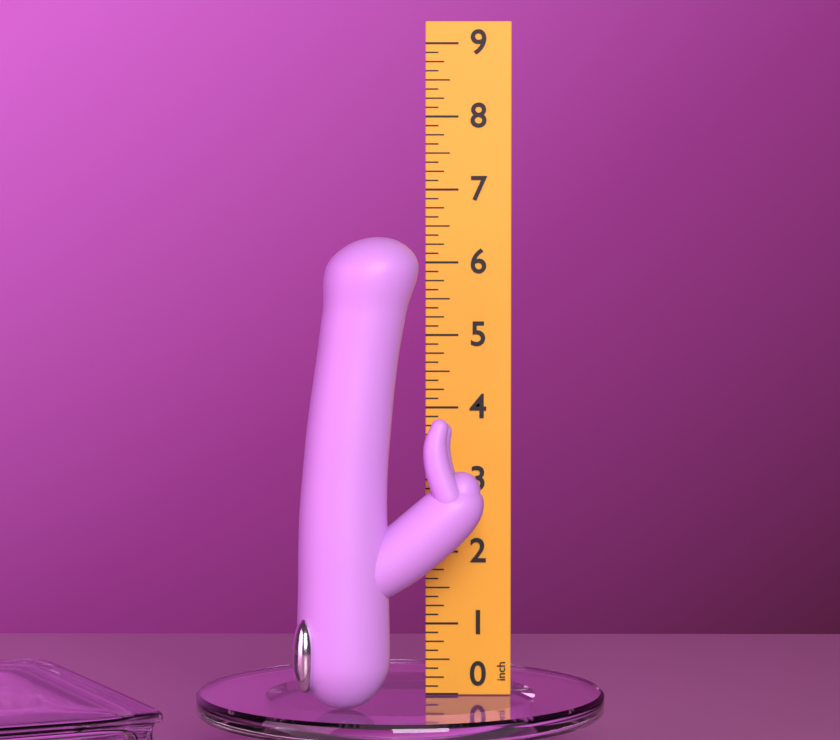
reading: 6.375 inch
